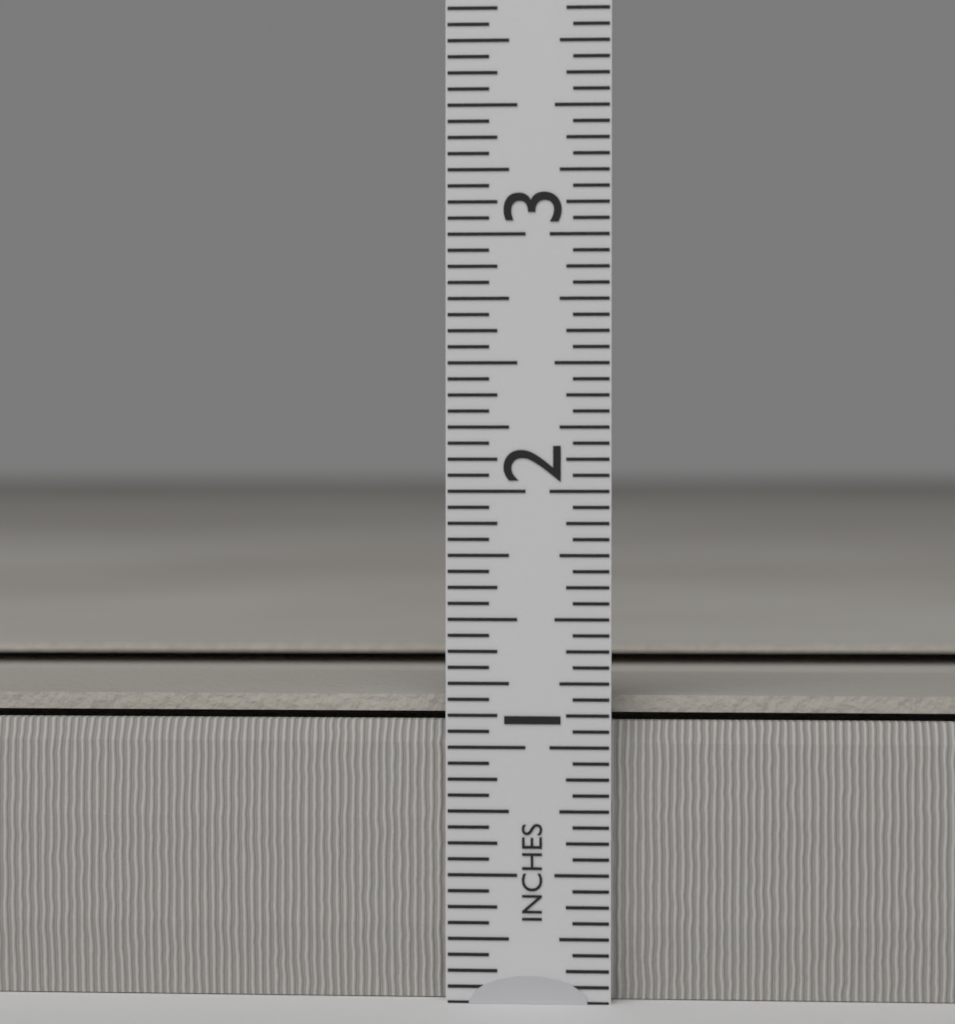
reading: 1.1875 in
